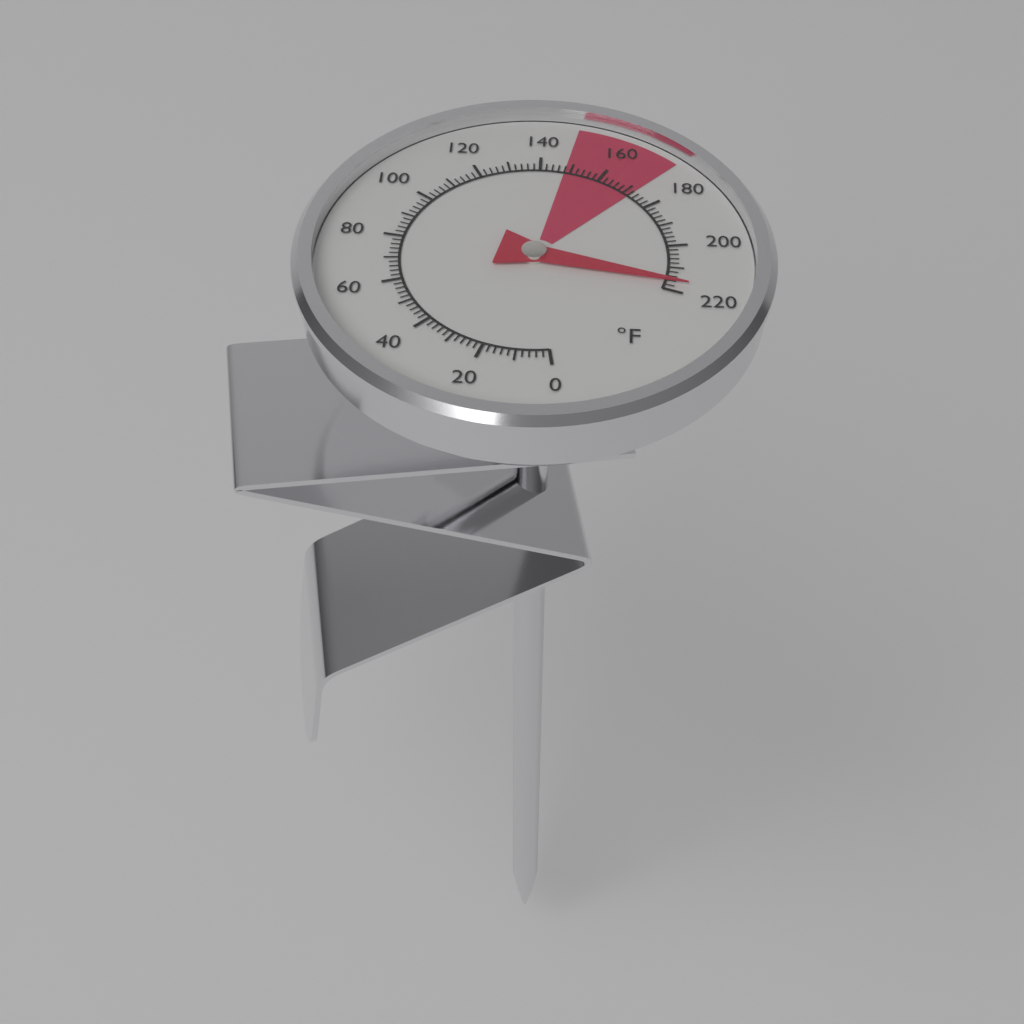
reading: 216 °F
